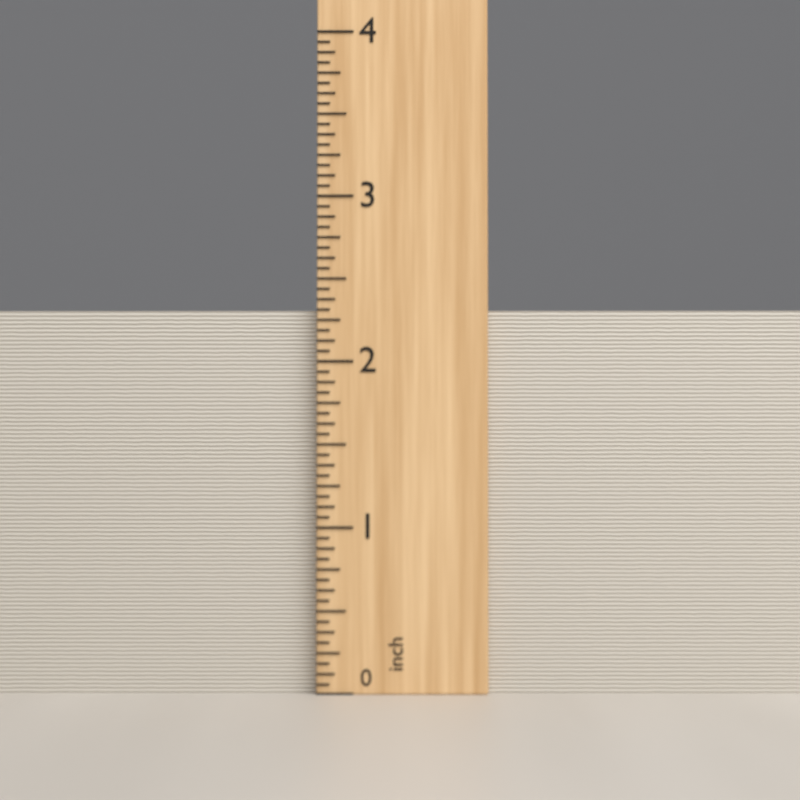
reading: 2.3125 inch
